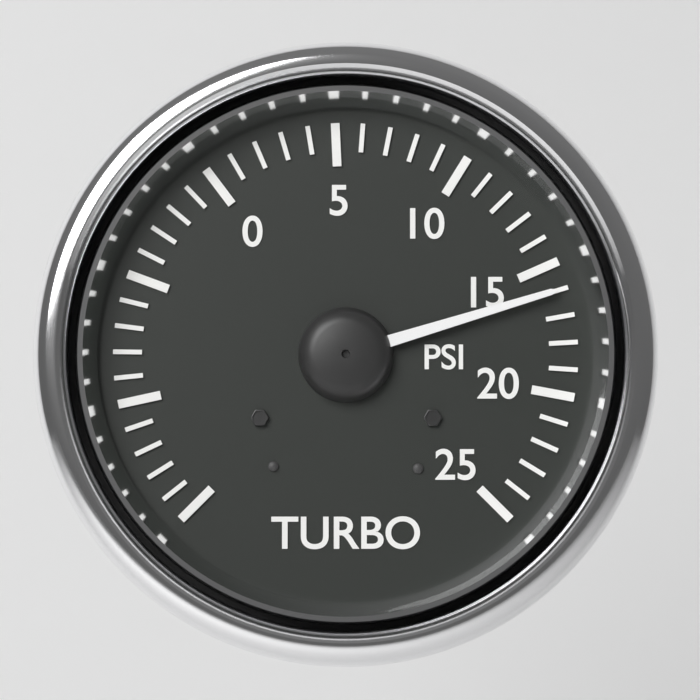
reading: 16 psi
